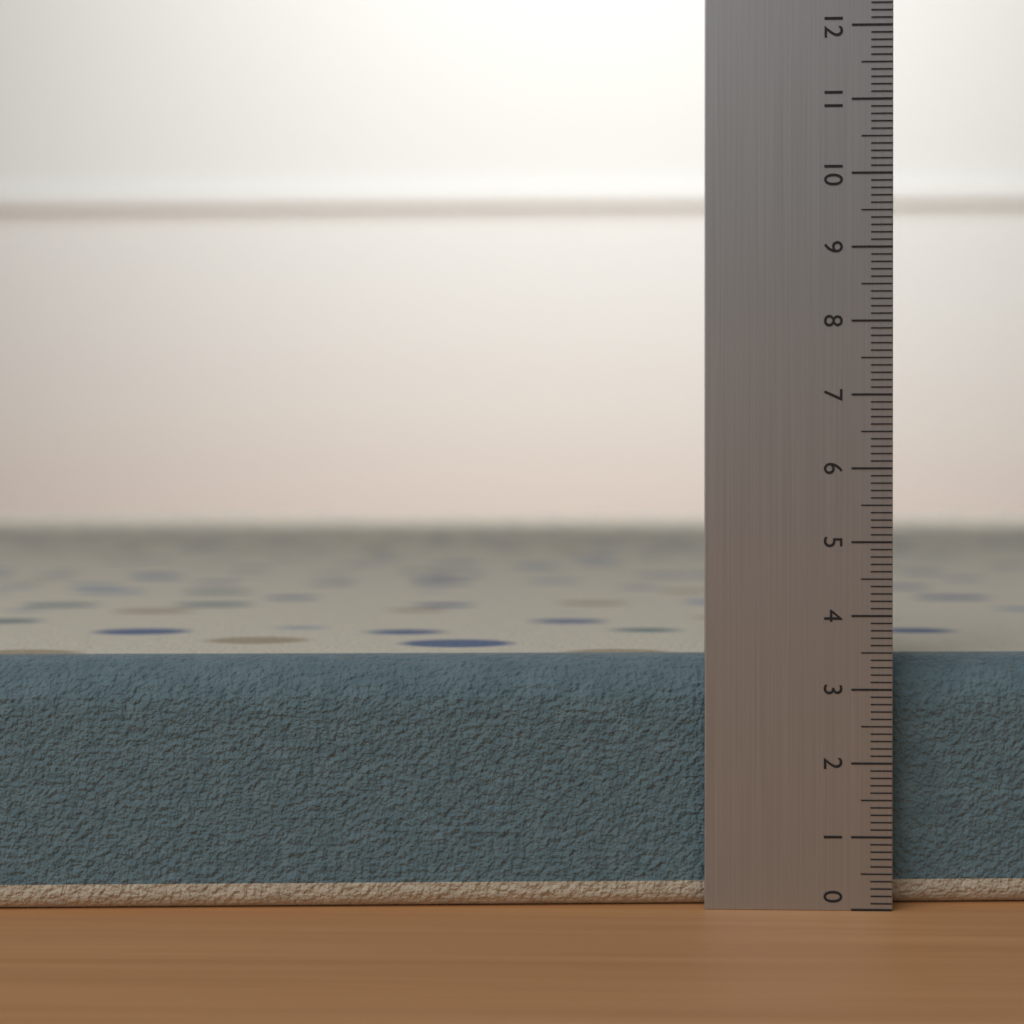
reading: 3.4 (no unit)
